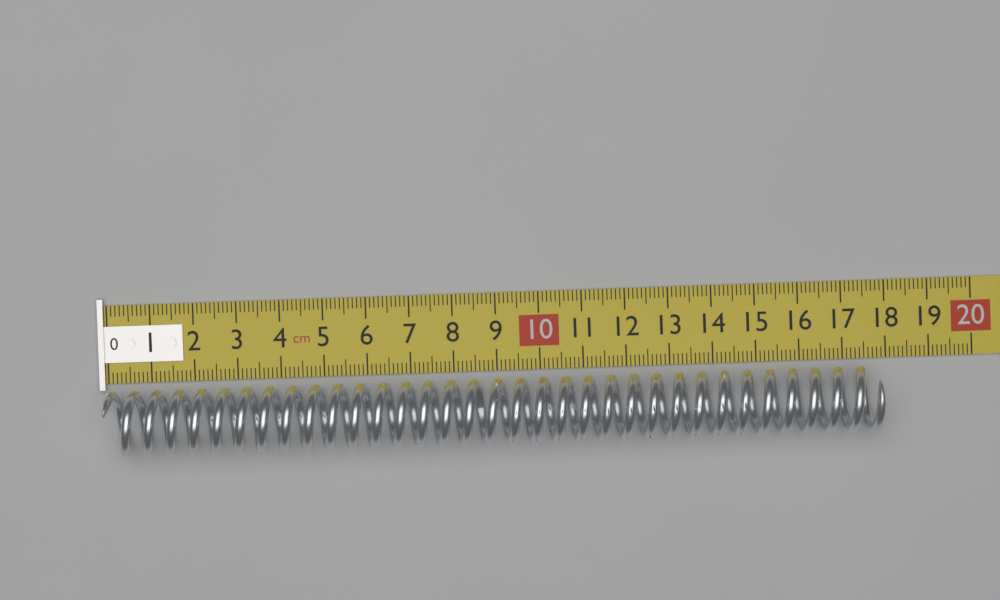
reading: 17.8 cm
